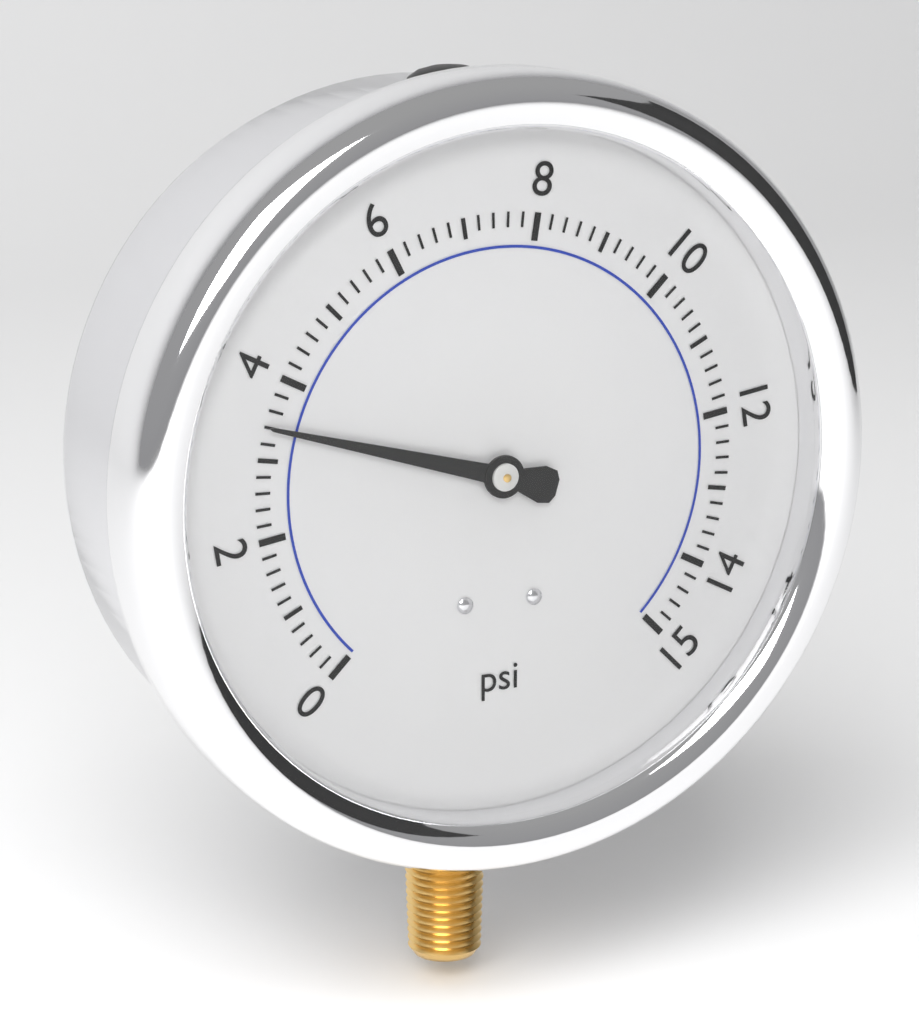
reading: 3.4 psi
